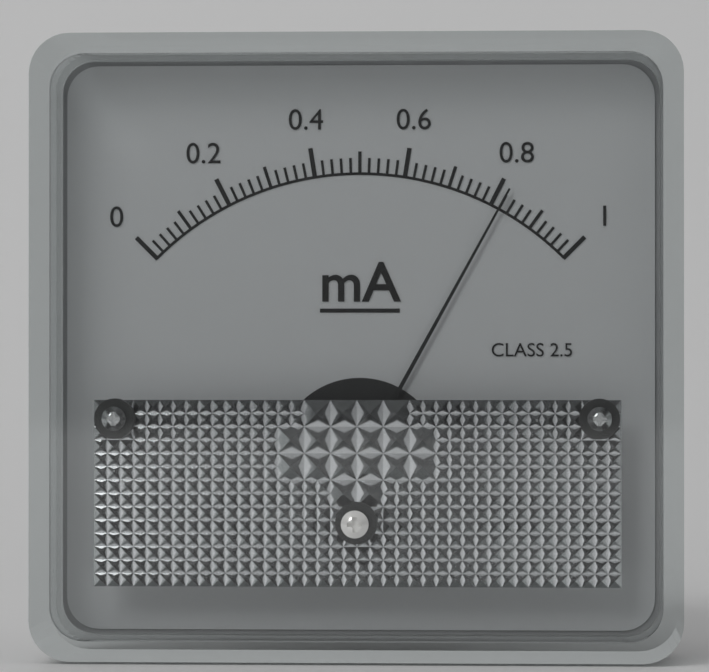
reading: 0.82 mA
